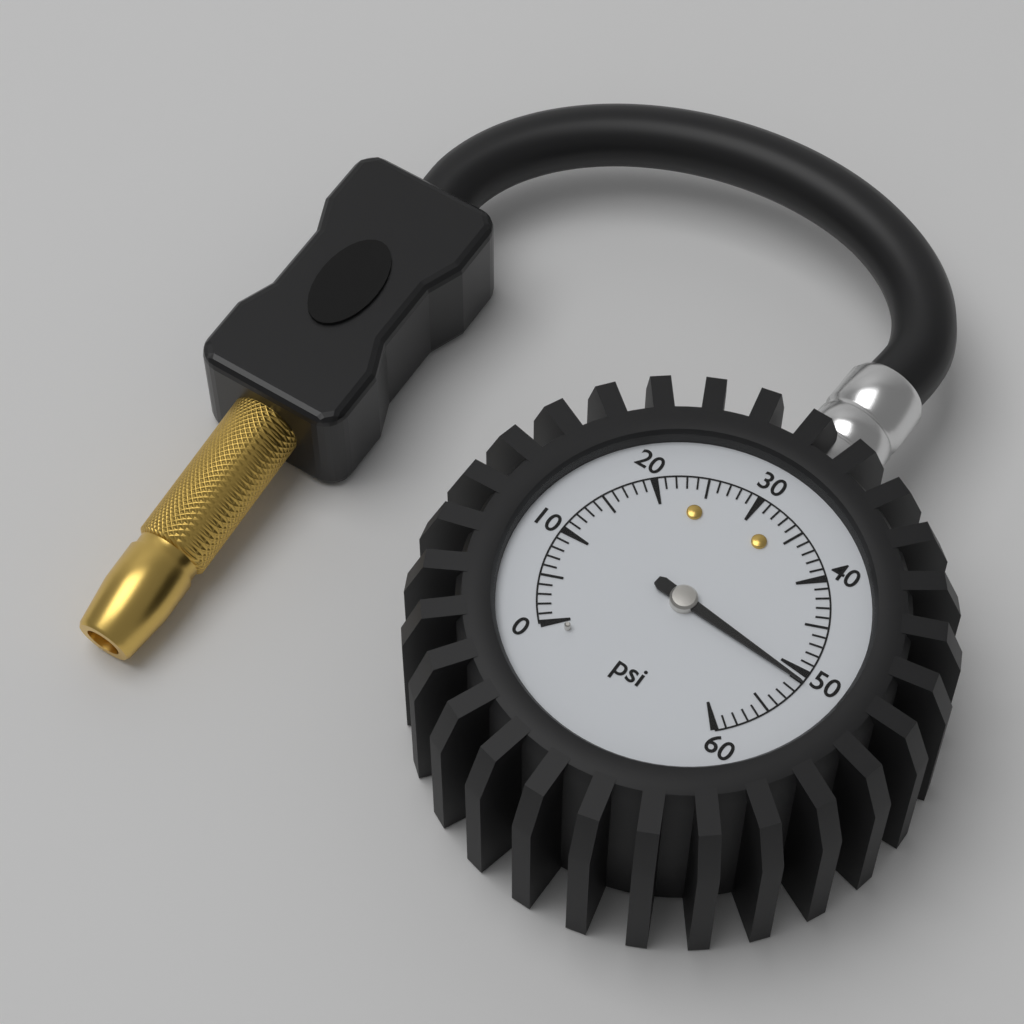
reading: 51 psi
